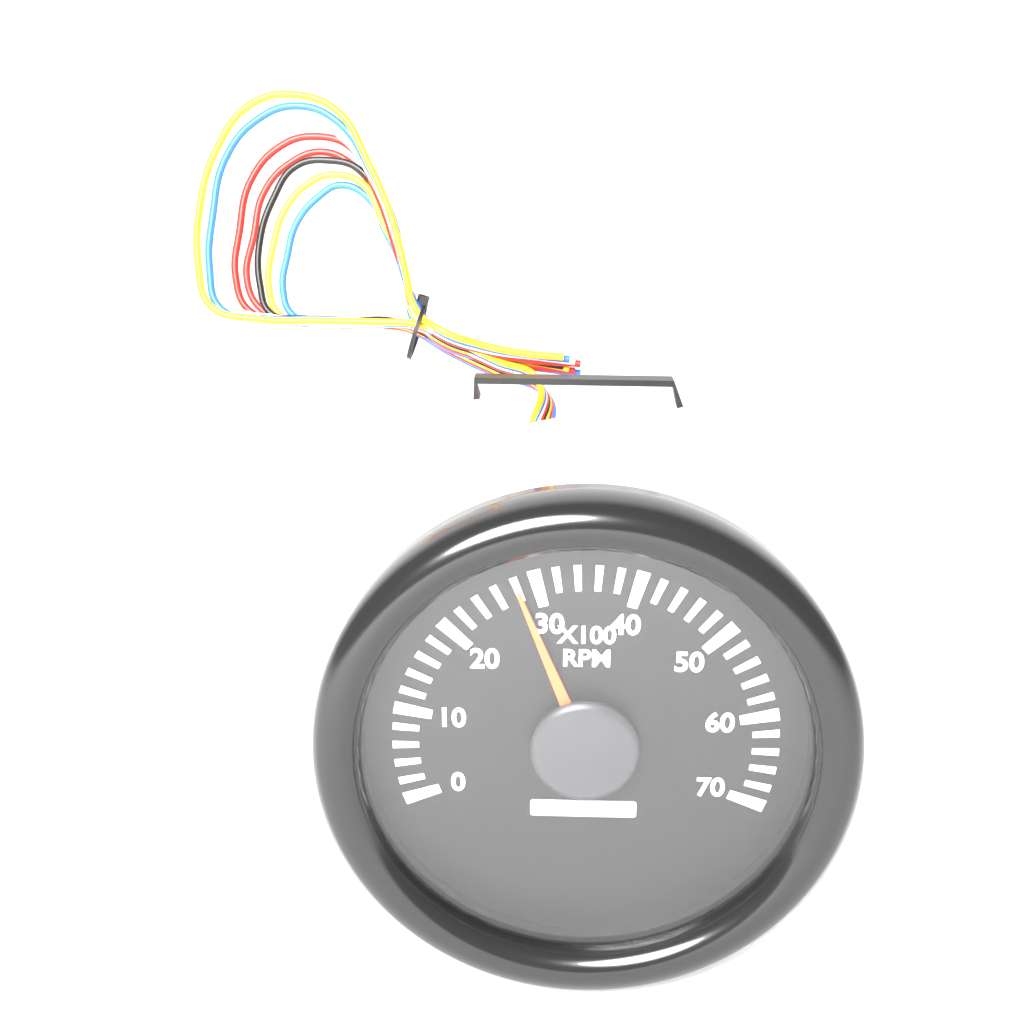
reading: 28 x100 RPM
